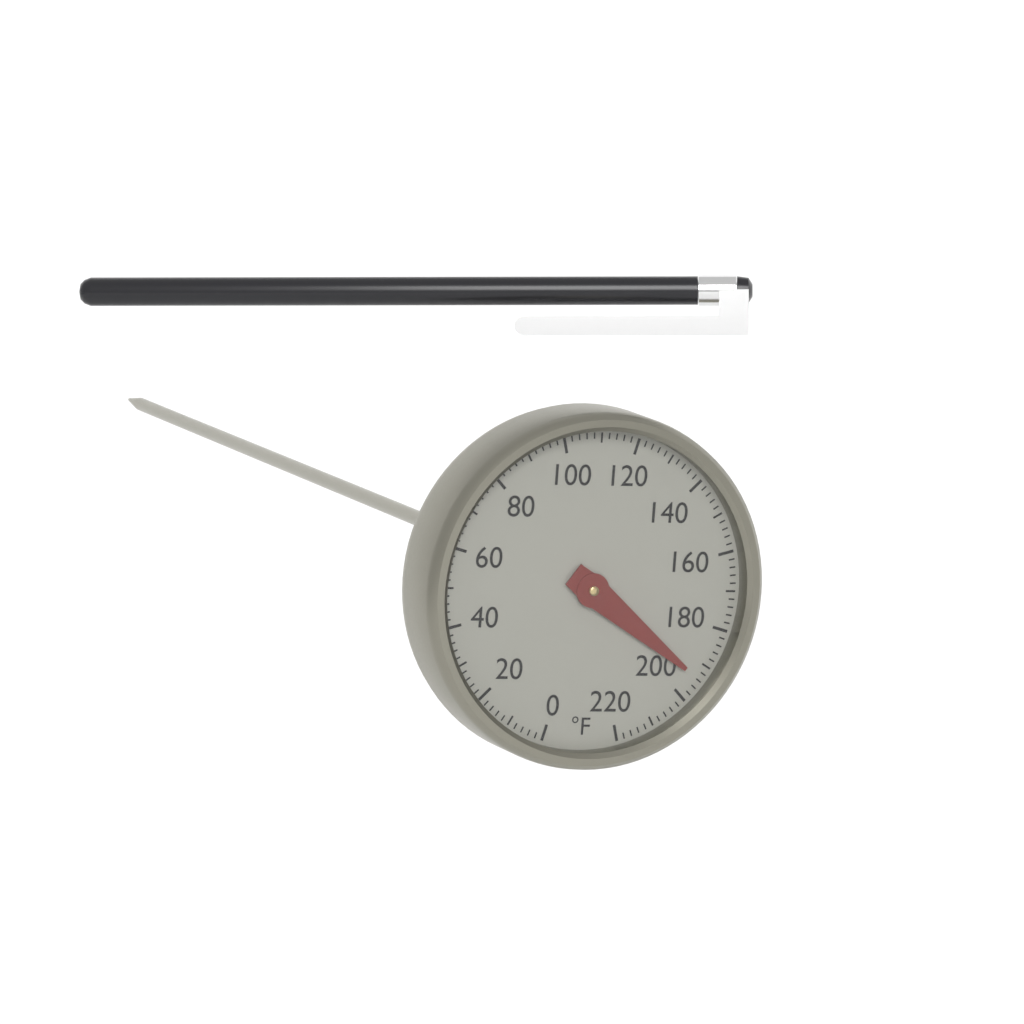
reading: 194 °F
